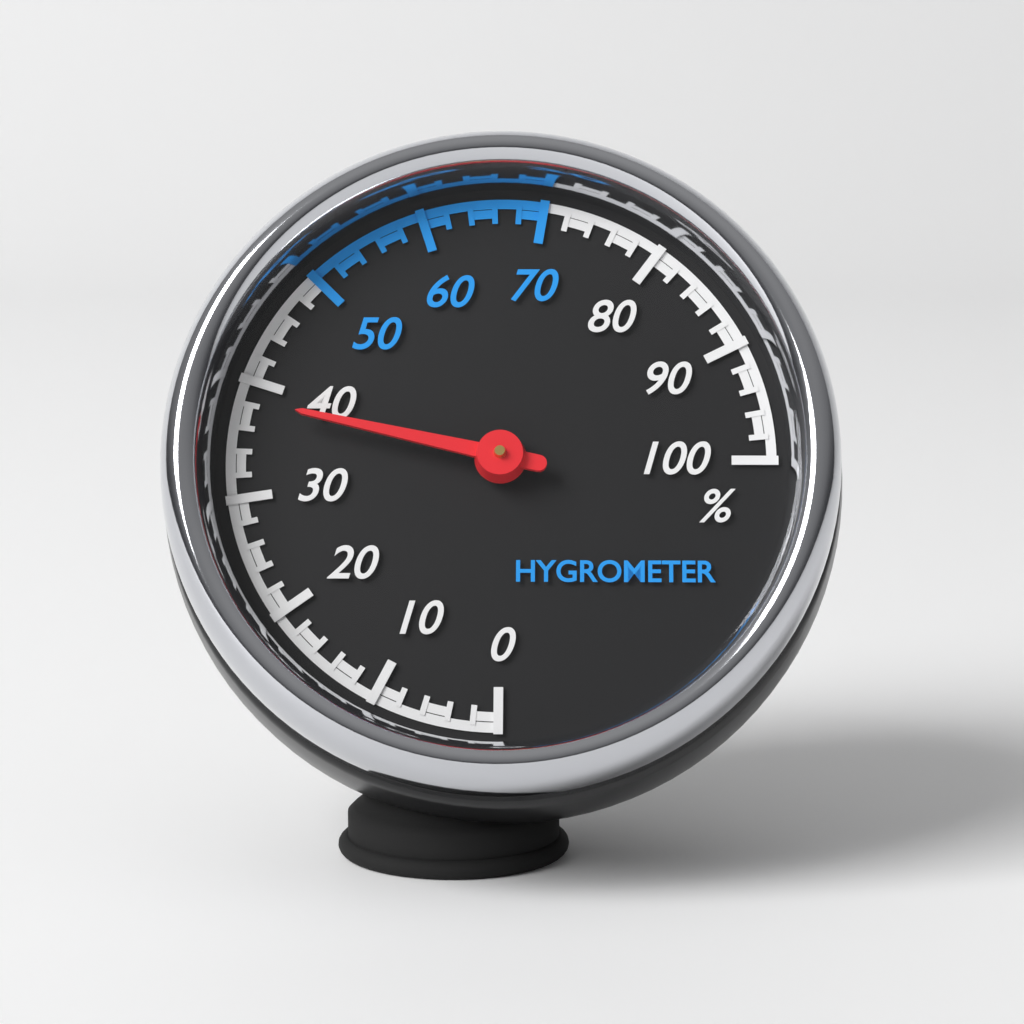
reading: 38 %
